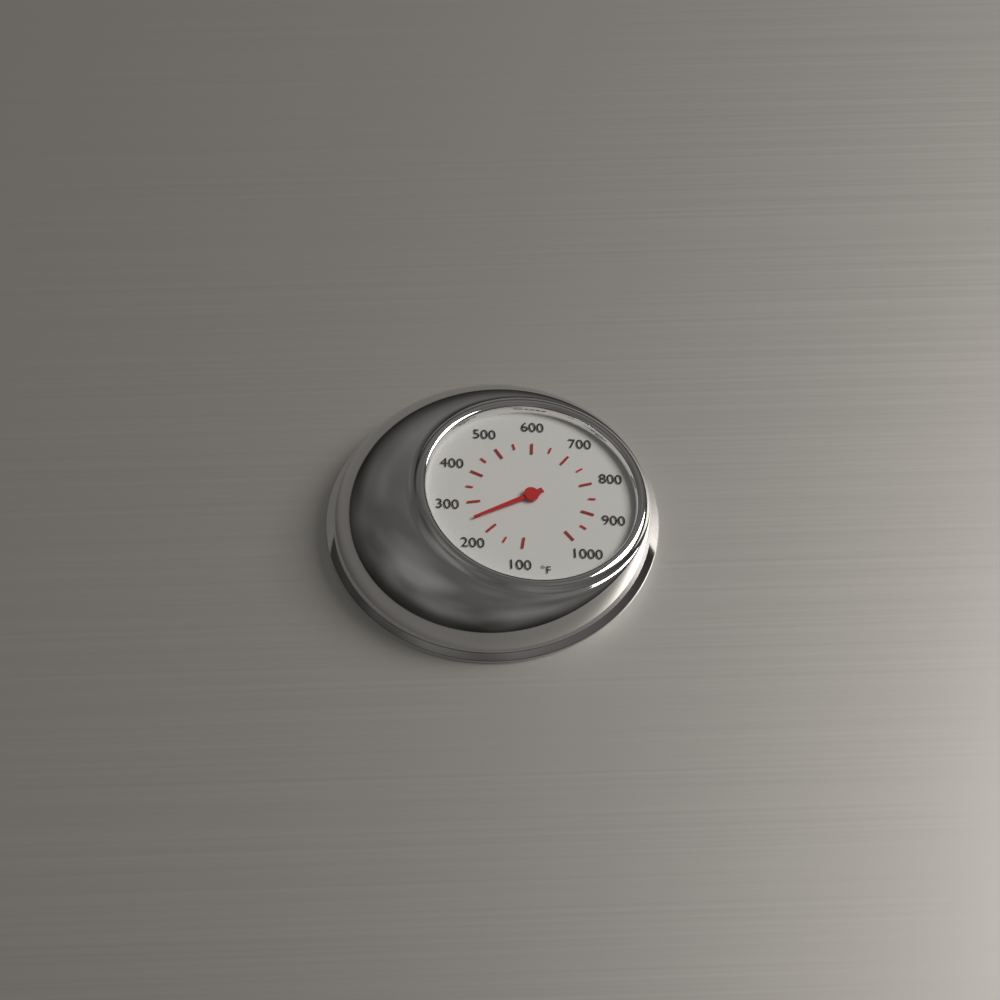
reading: 250 °F
